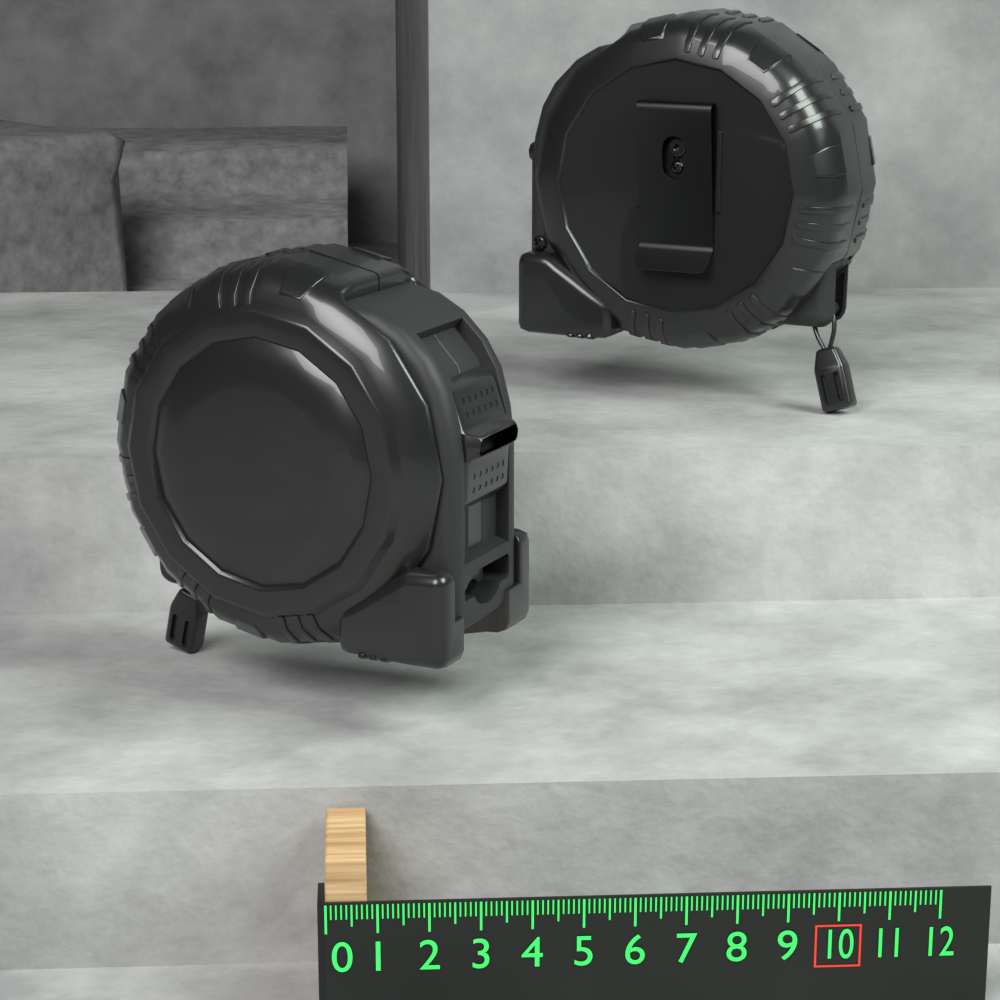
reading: 0.8 (no unit)
